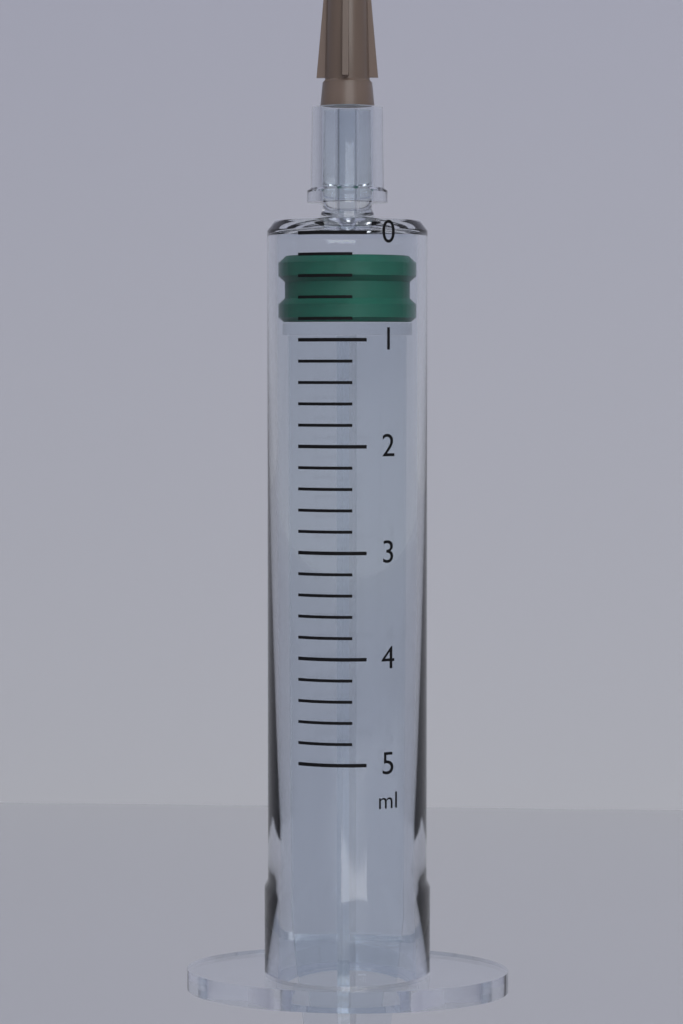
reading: 0.2 ml
